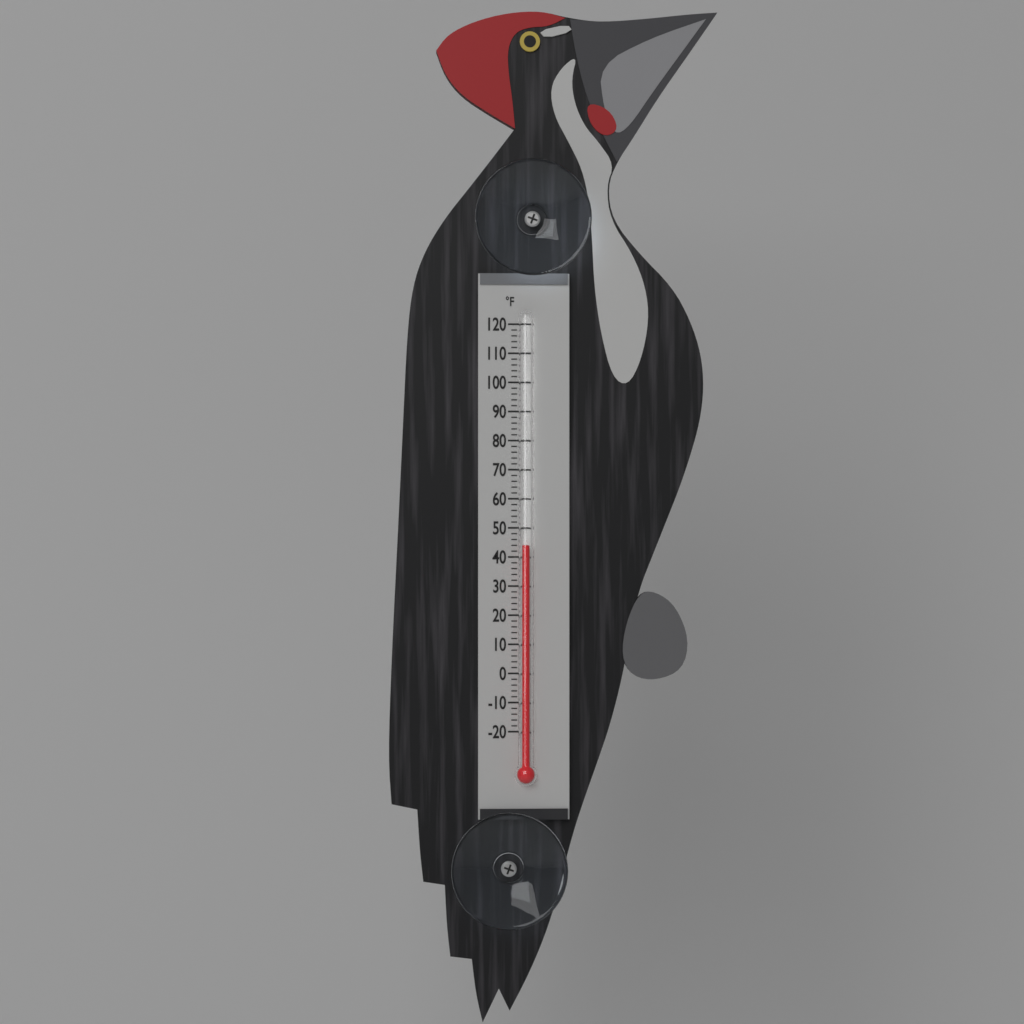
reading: 44 °F
